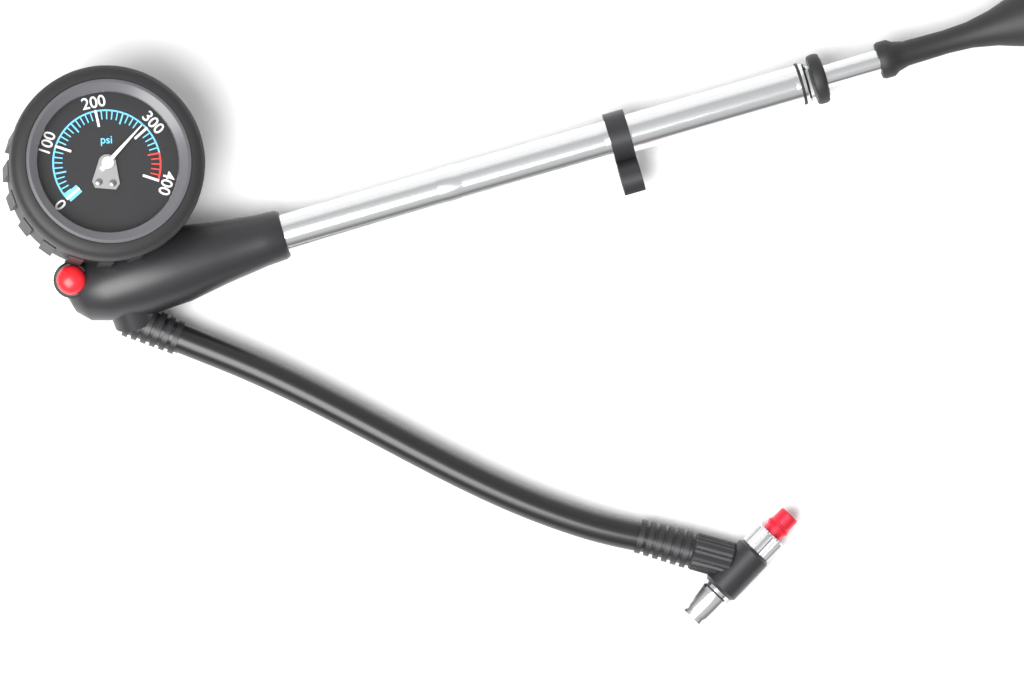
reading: 290 psi
